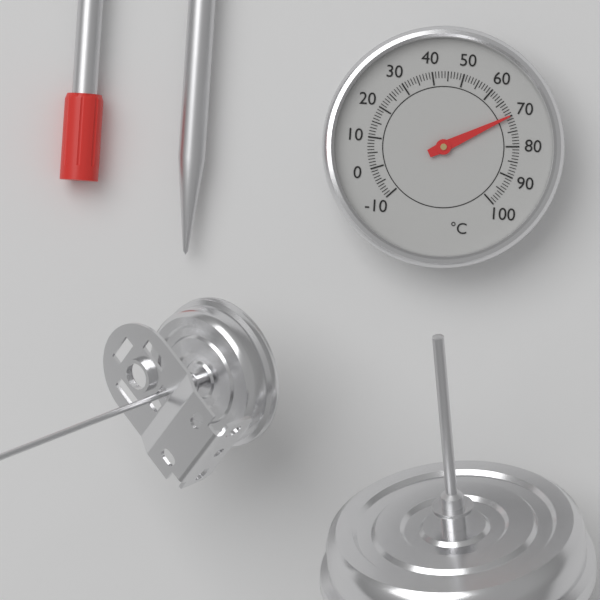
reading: 70 °C
